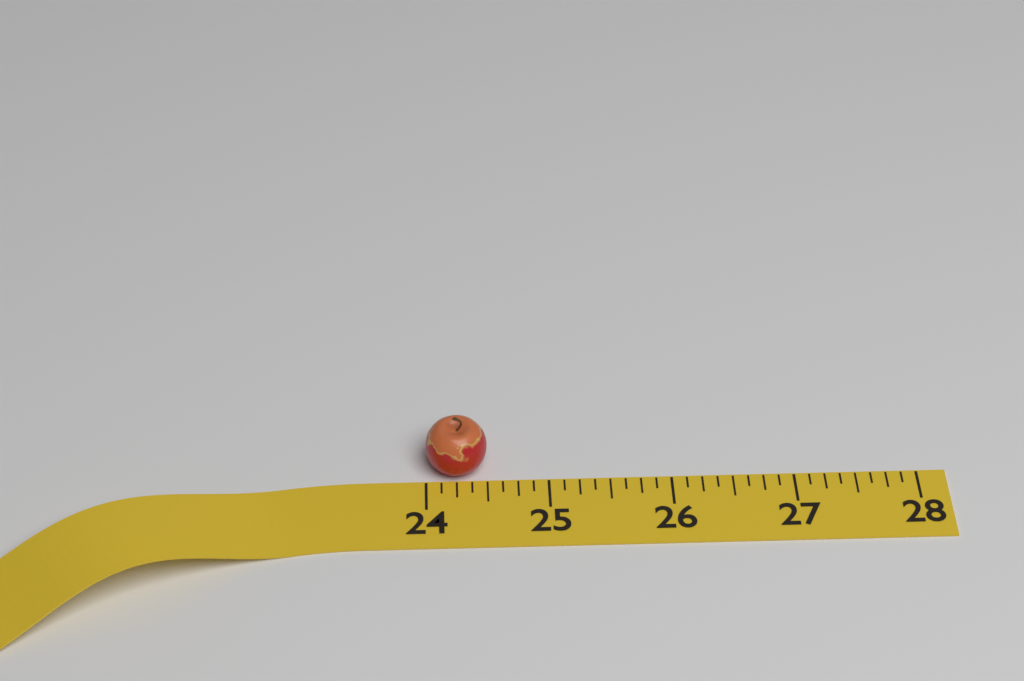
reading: 24.500 (no unit)
